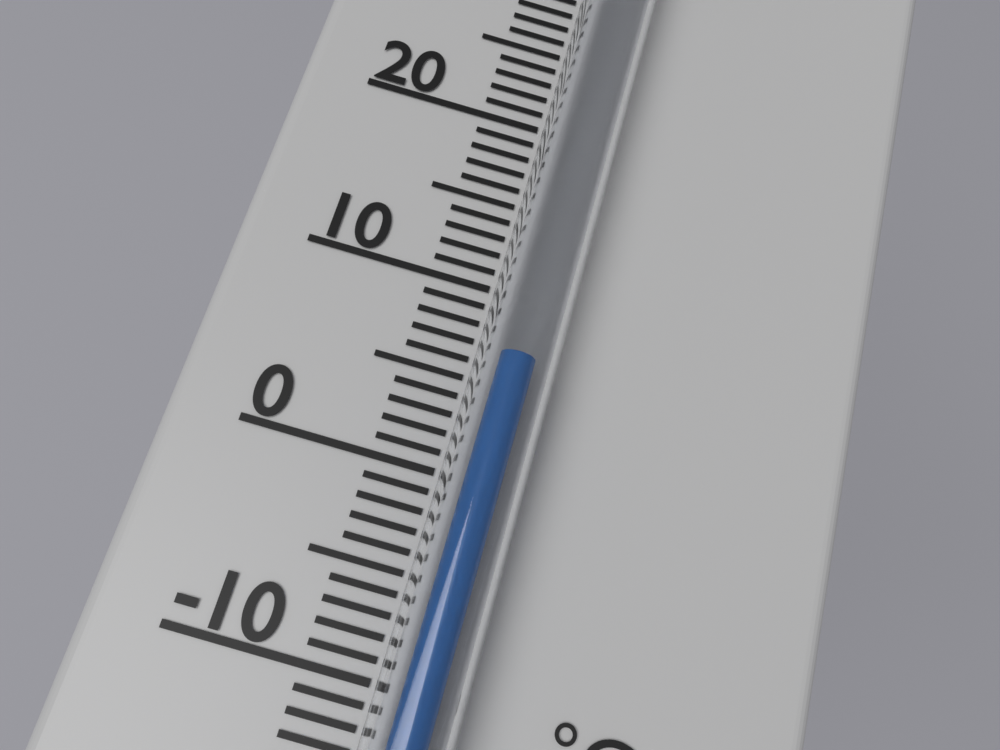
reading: 6 °C
